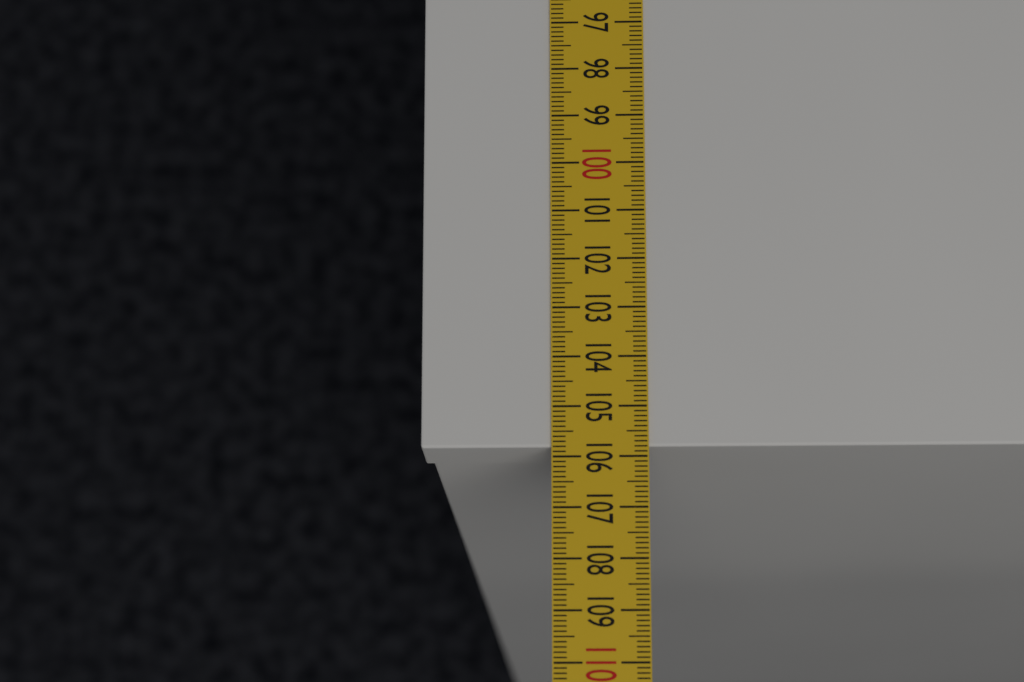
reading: 105.8 cm
